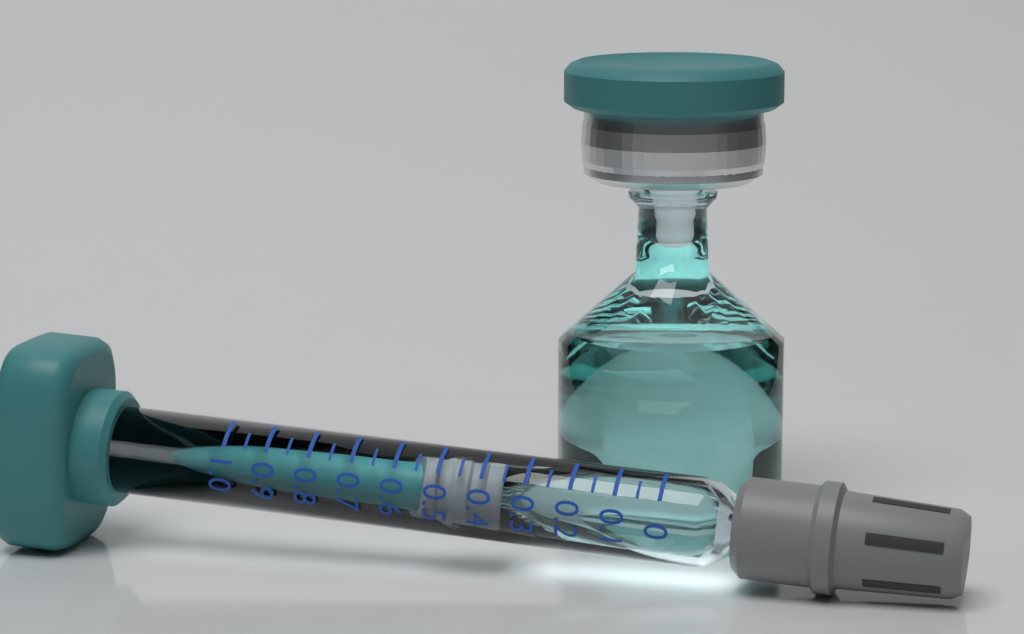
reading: 0.35 (no unit)
